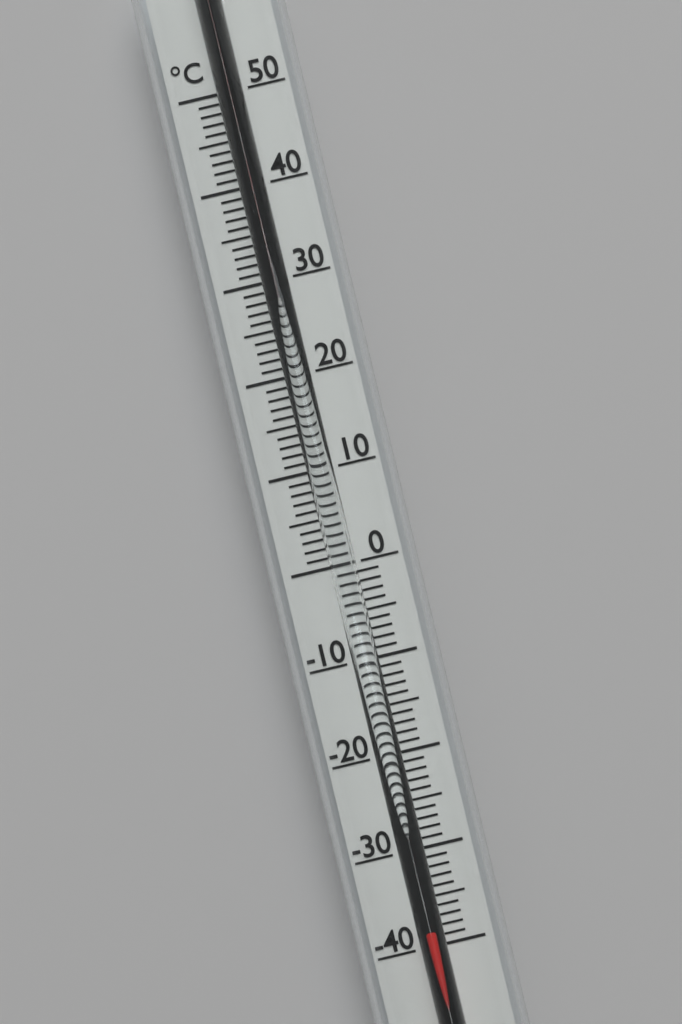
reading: -38 °C
